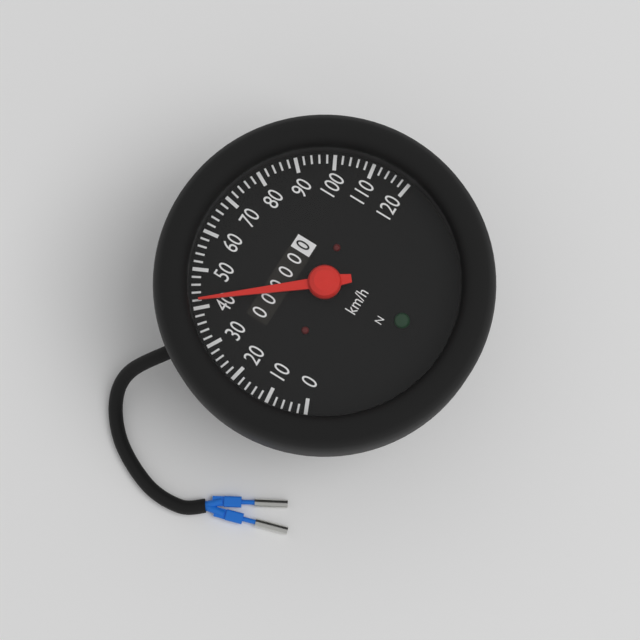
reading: 42 km/h
